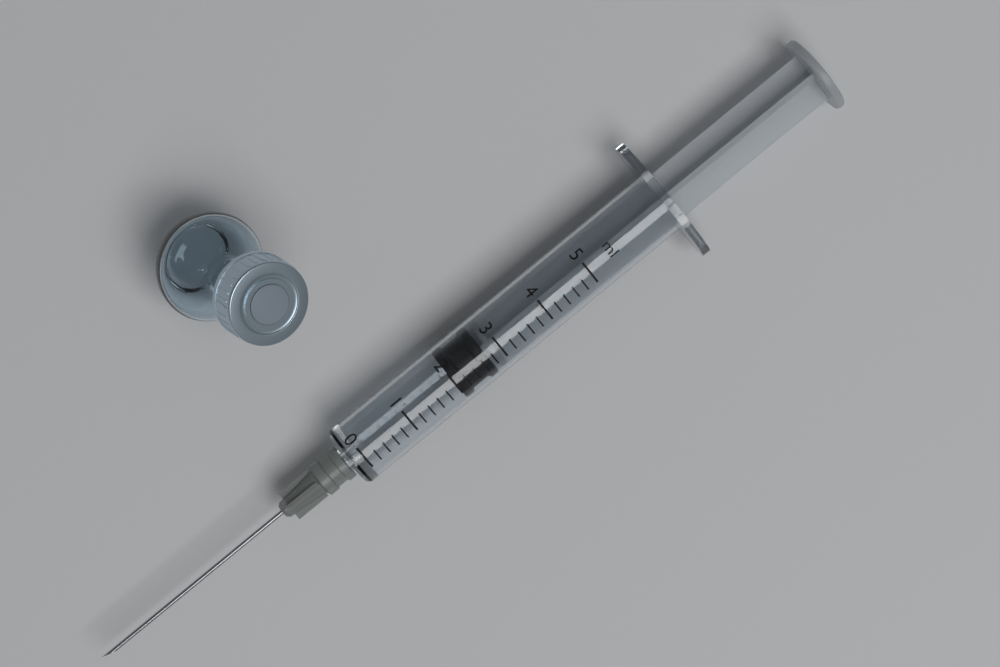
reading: 2.0 ml
